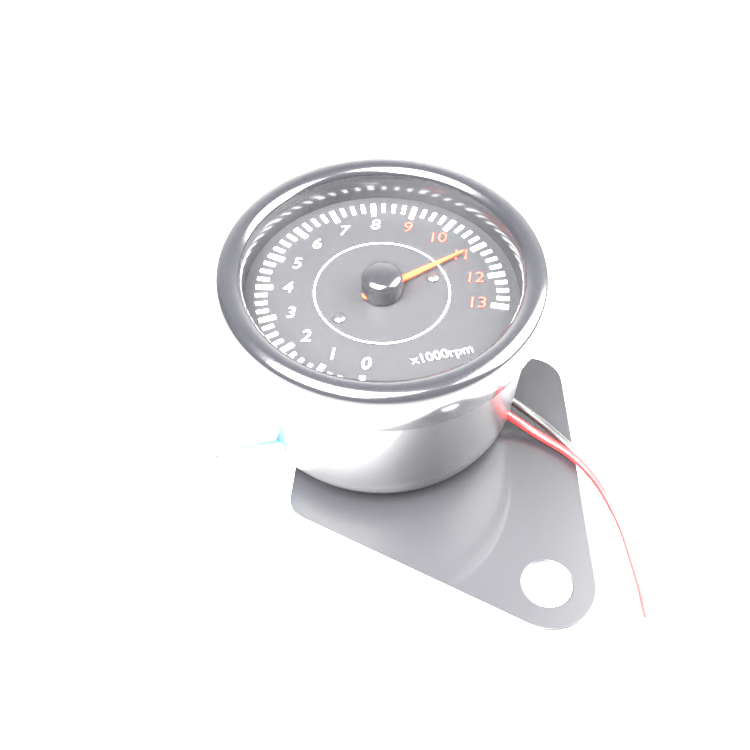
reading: 11.00 x1000 rpm
